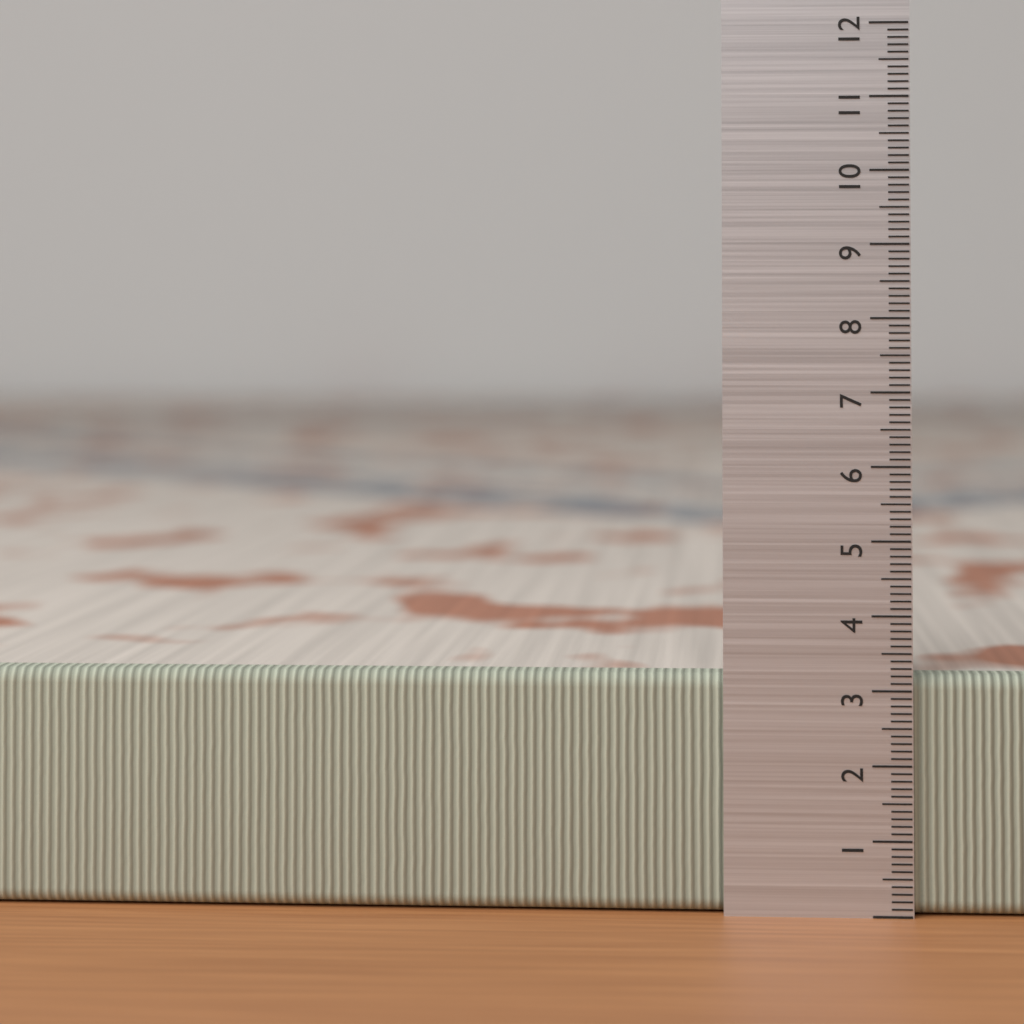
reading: 3.2 (no unit)
